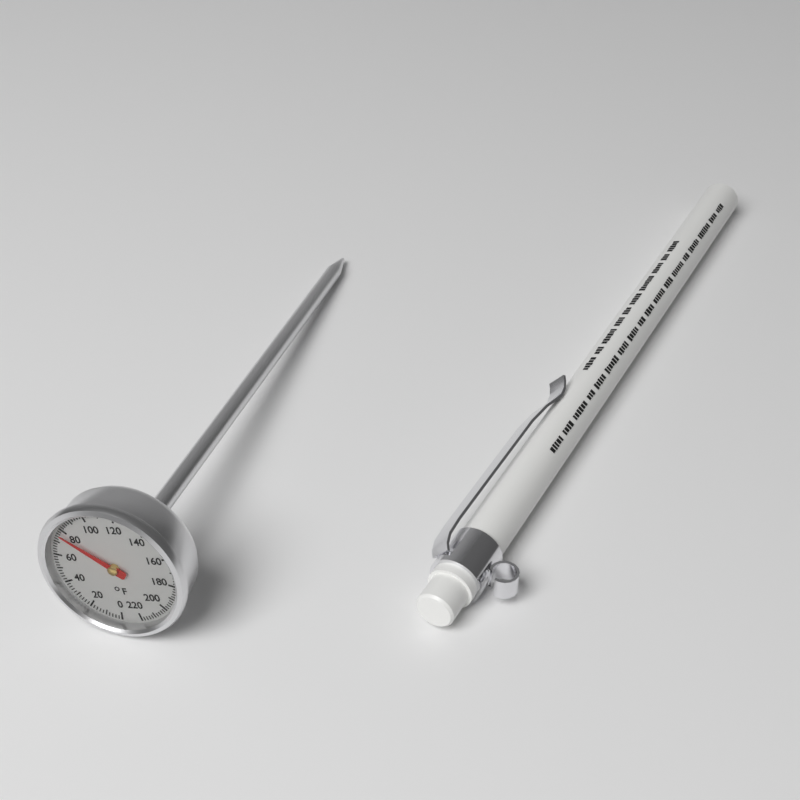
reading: 76 °F
